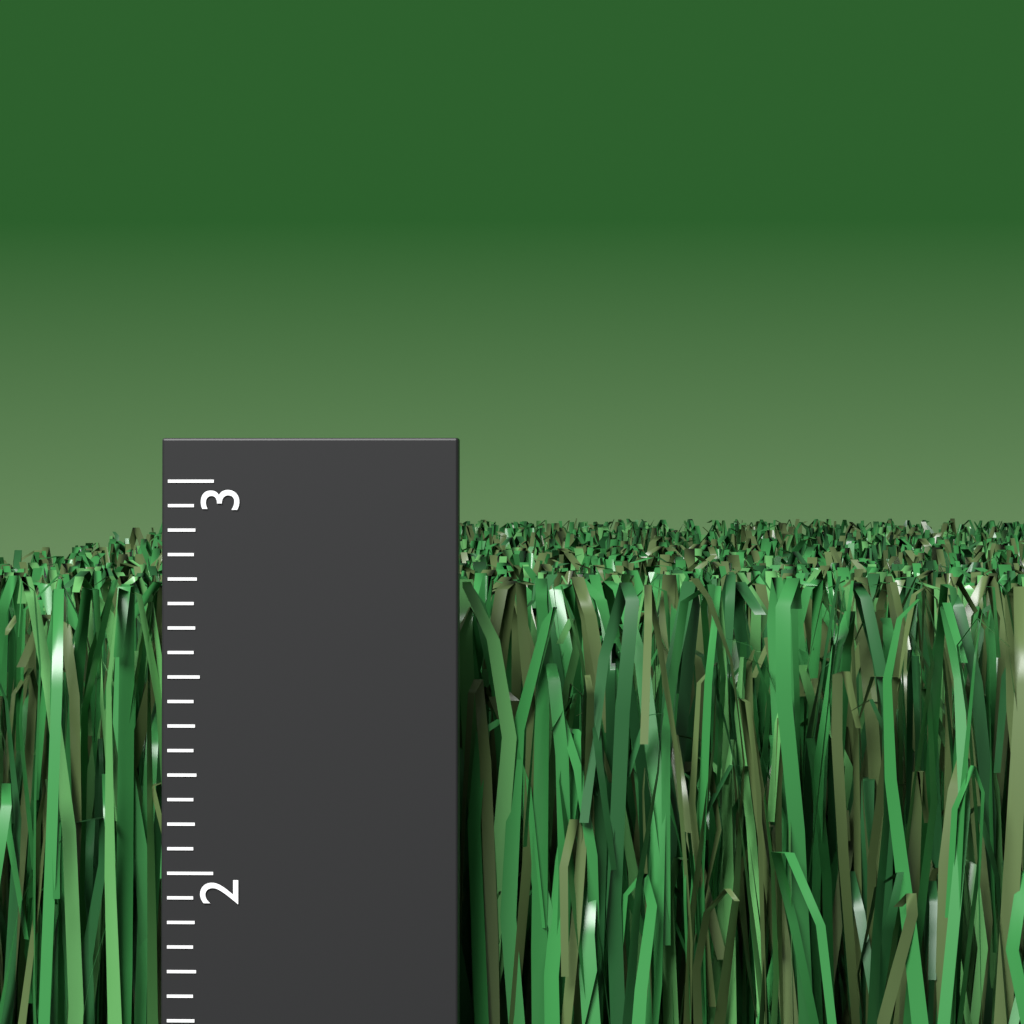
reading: 2.7500 (no unit)
